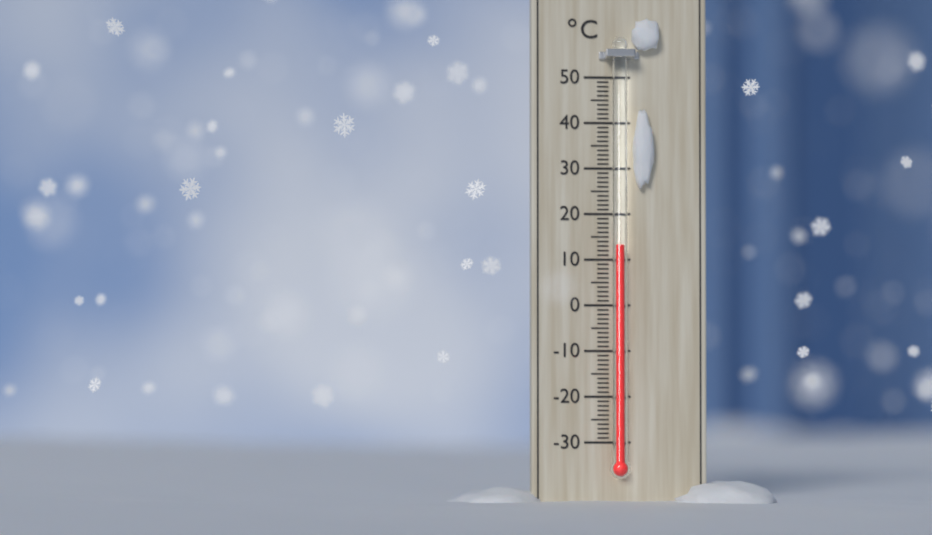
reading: 13 °C
